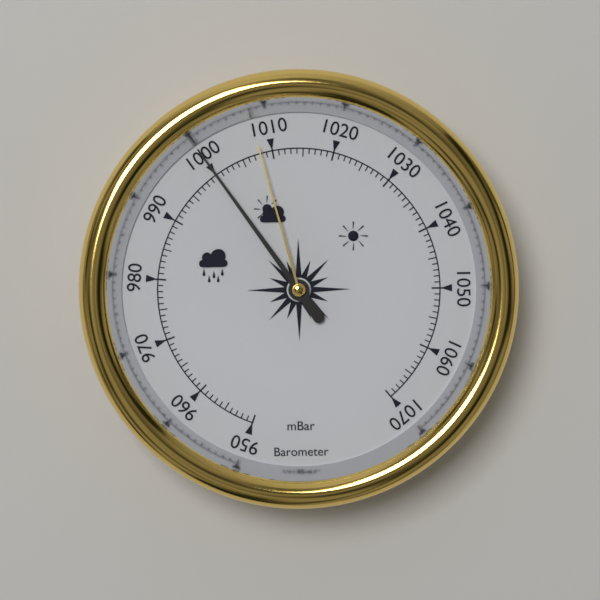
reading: 1000 mbar
